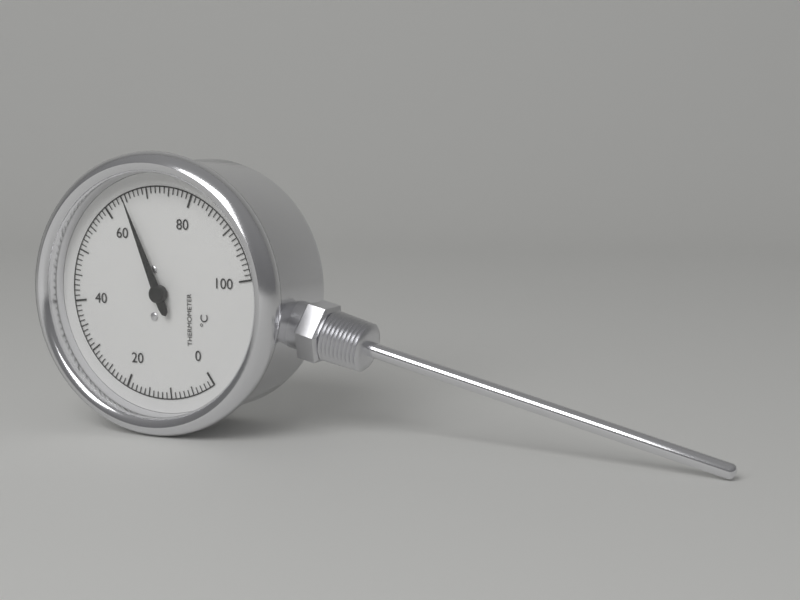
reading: 65 °C
